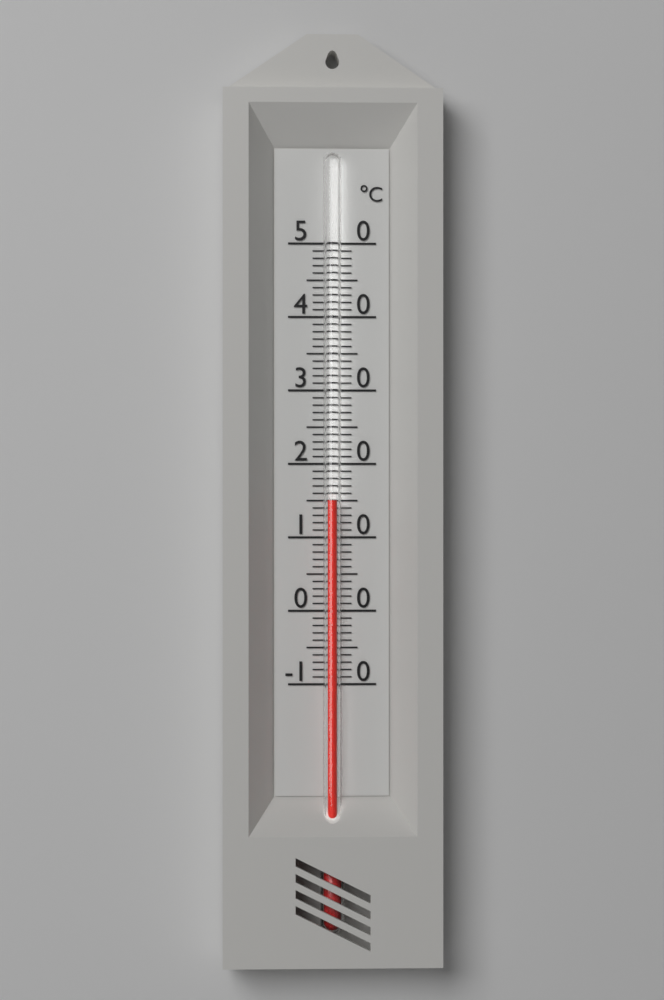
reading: 15 °C
